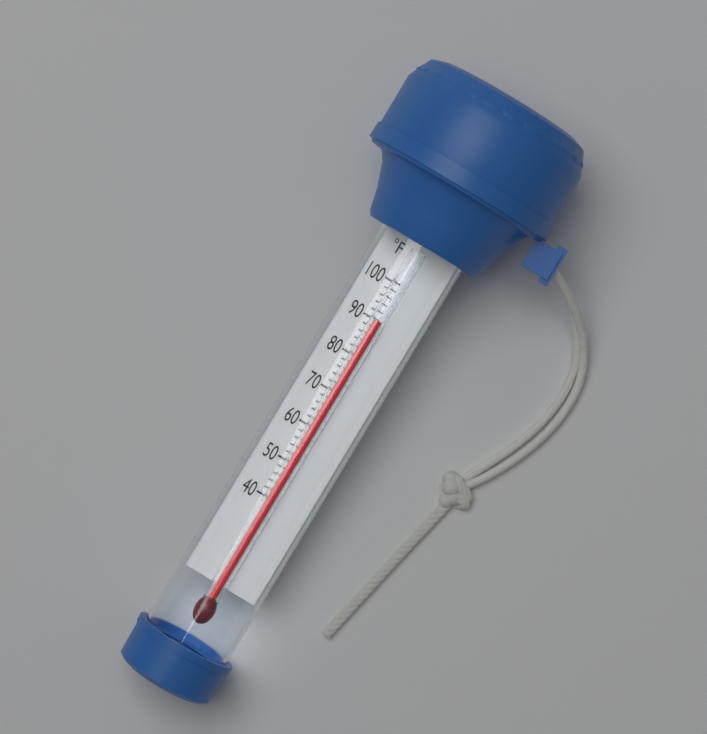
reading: 90 °F
